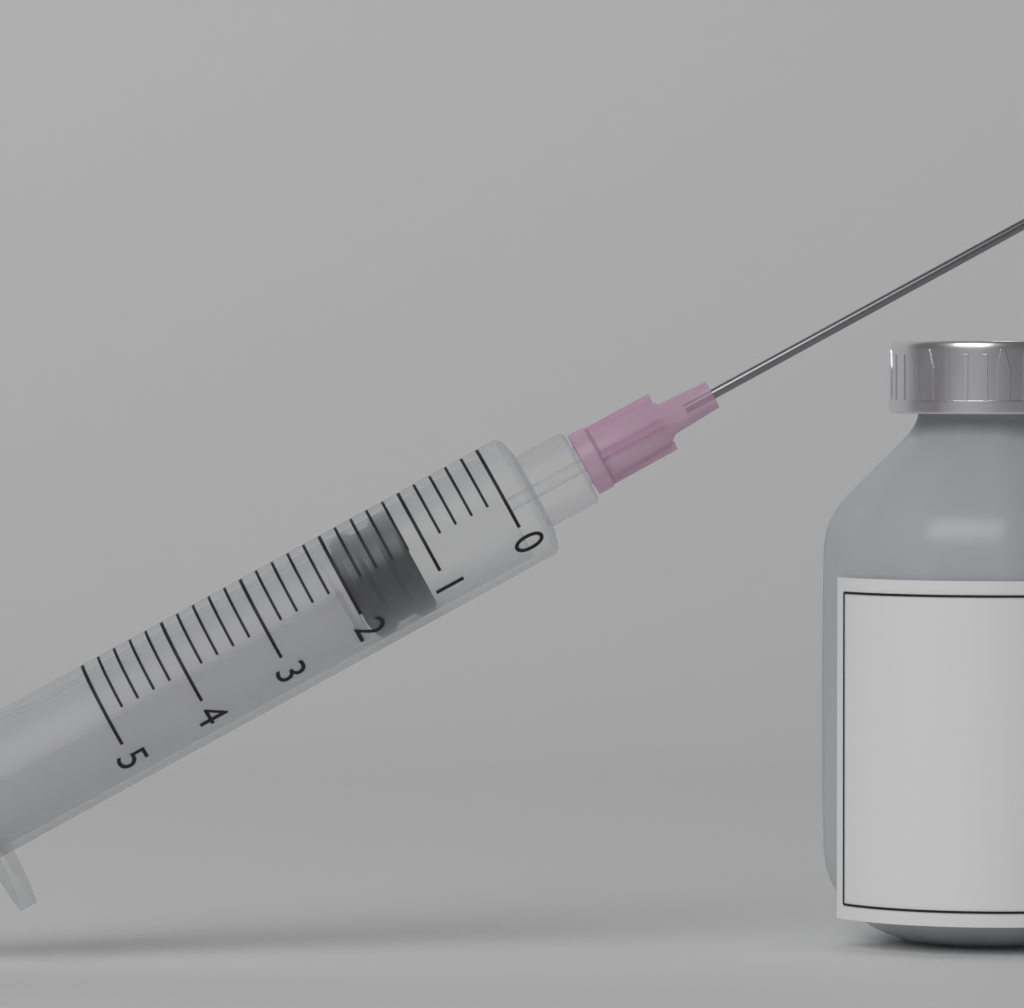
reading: 1.2 (no unit)
